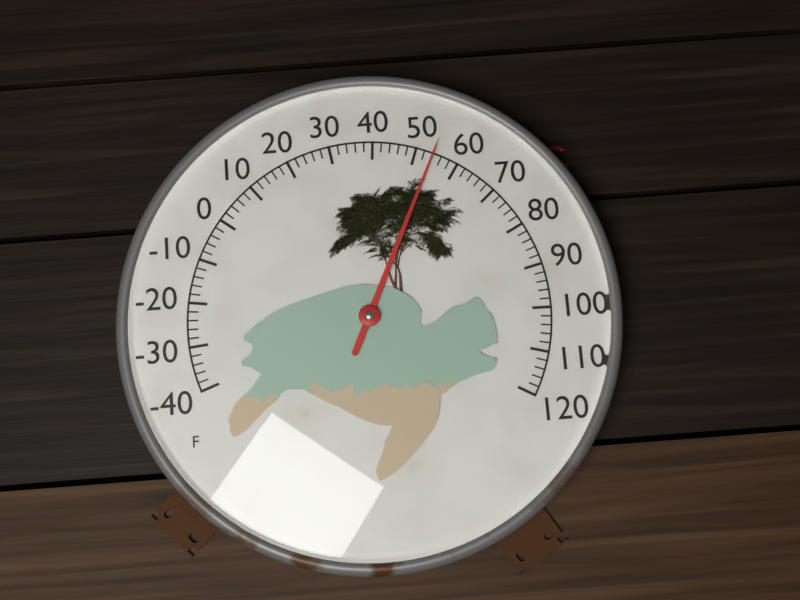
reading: 54 °F
